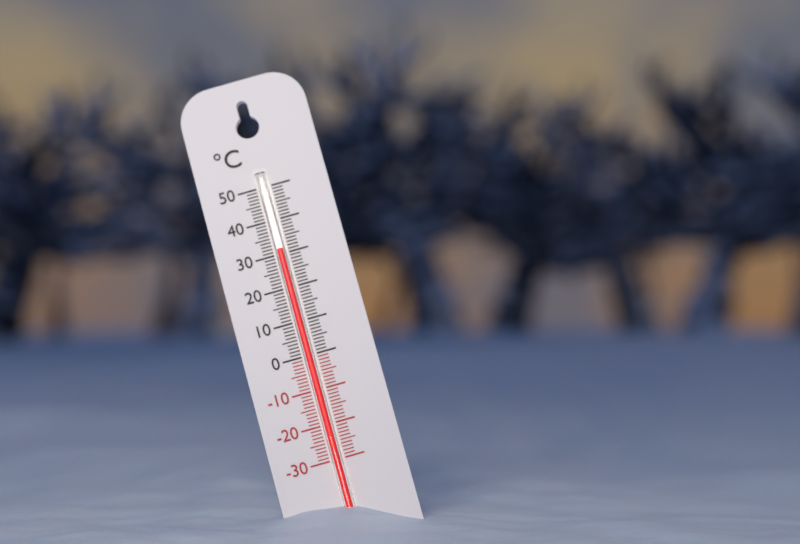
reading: 31 °C
